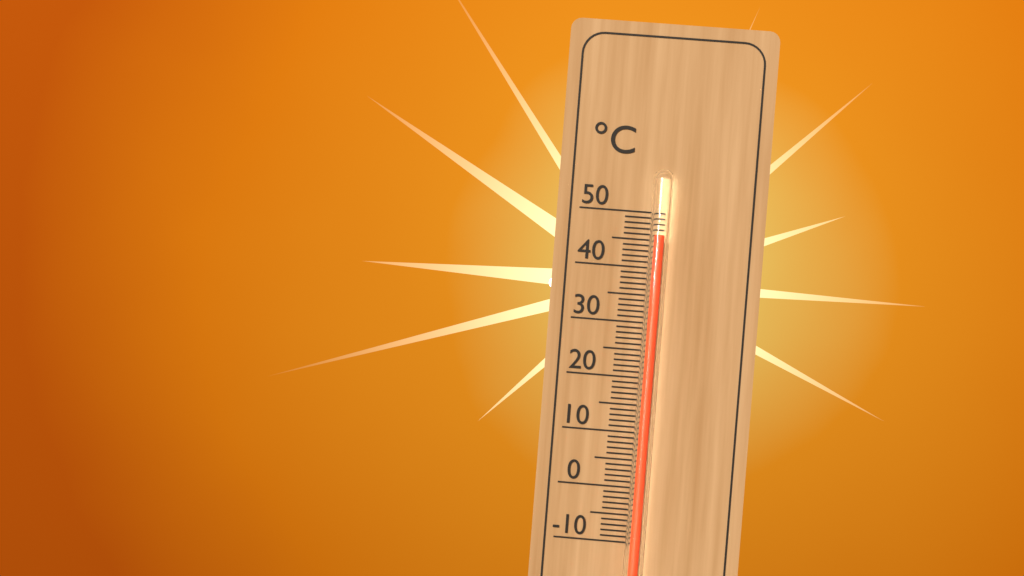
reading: 46 °C
